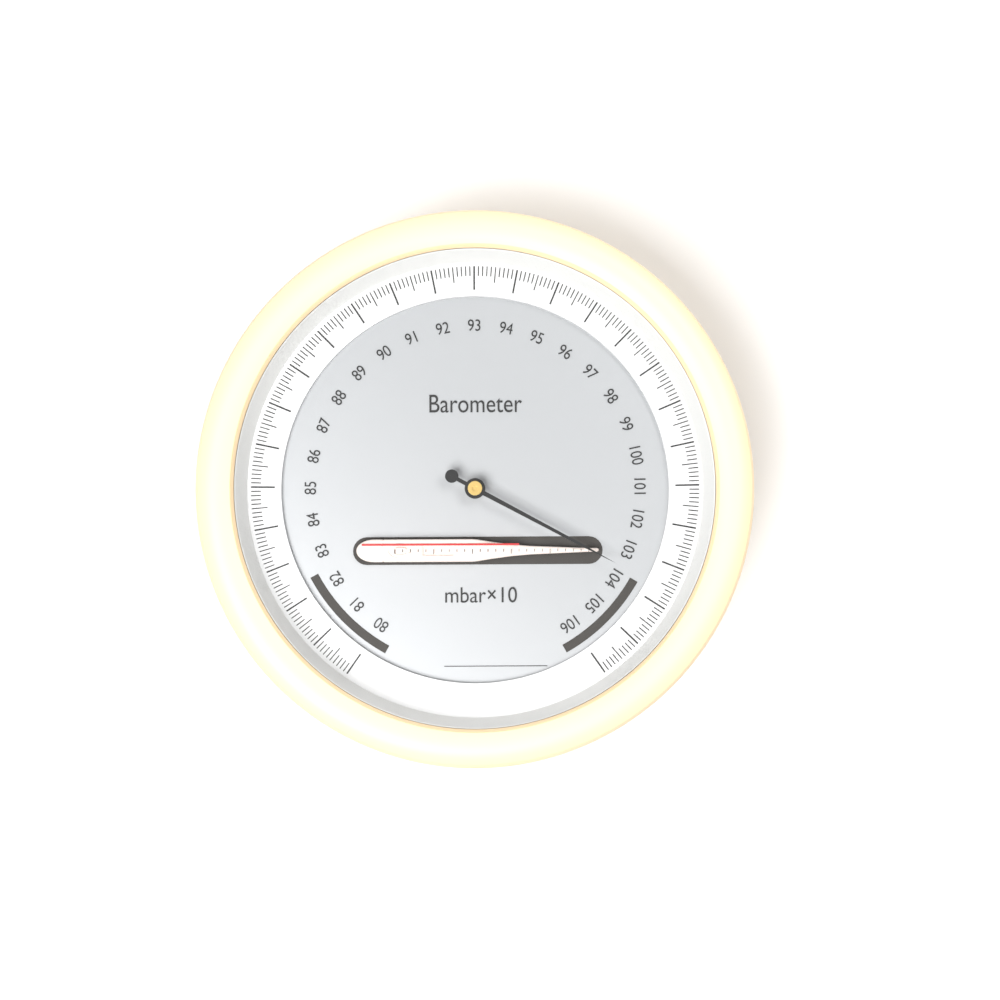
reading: 103.6 mbar×10
